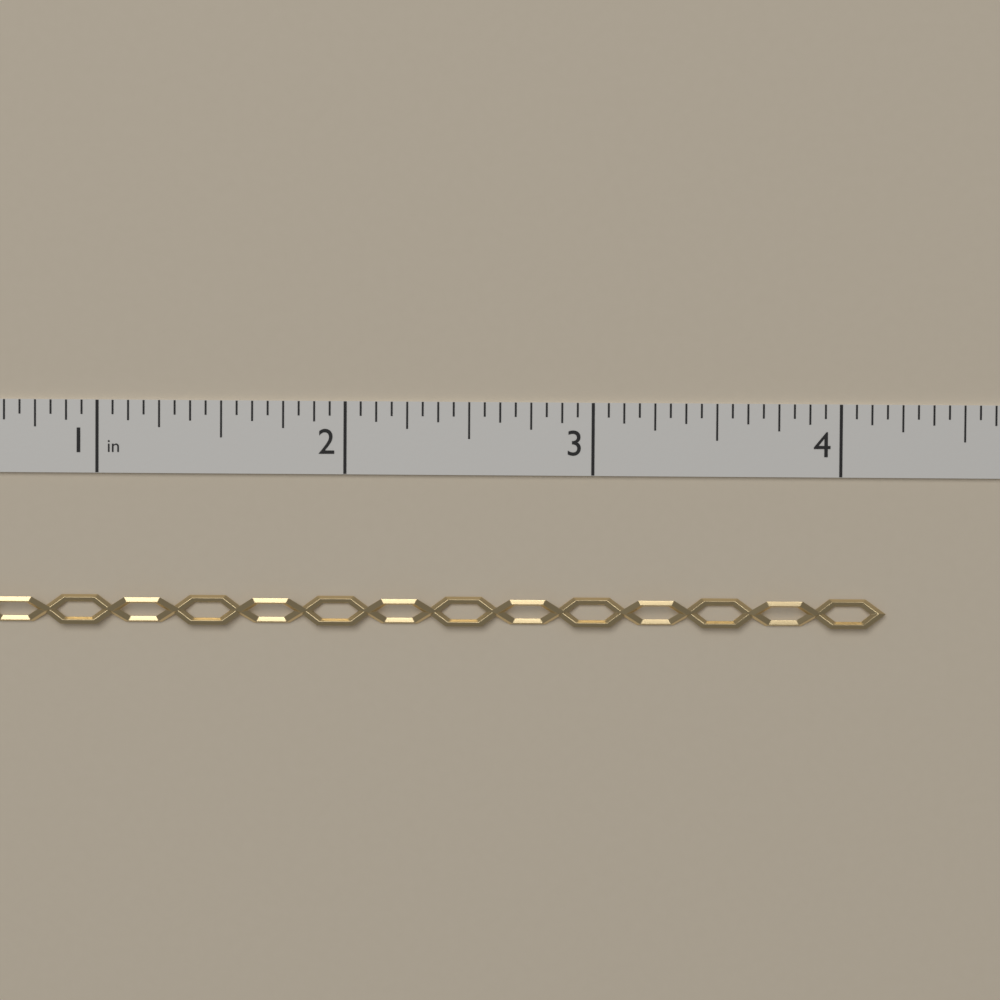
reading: 4.1875 in
